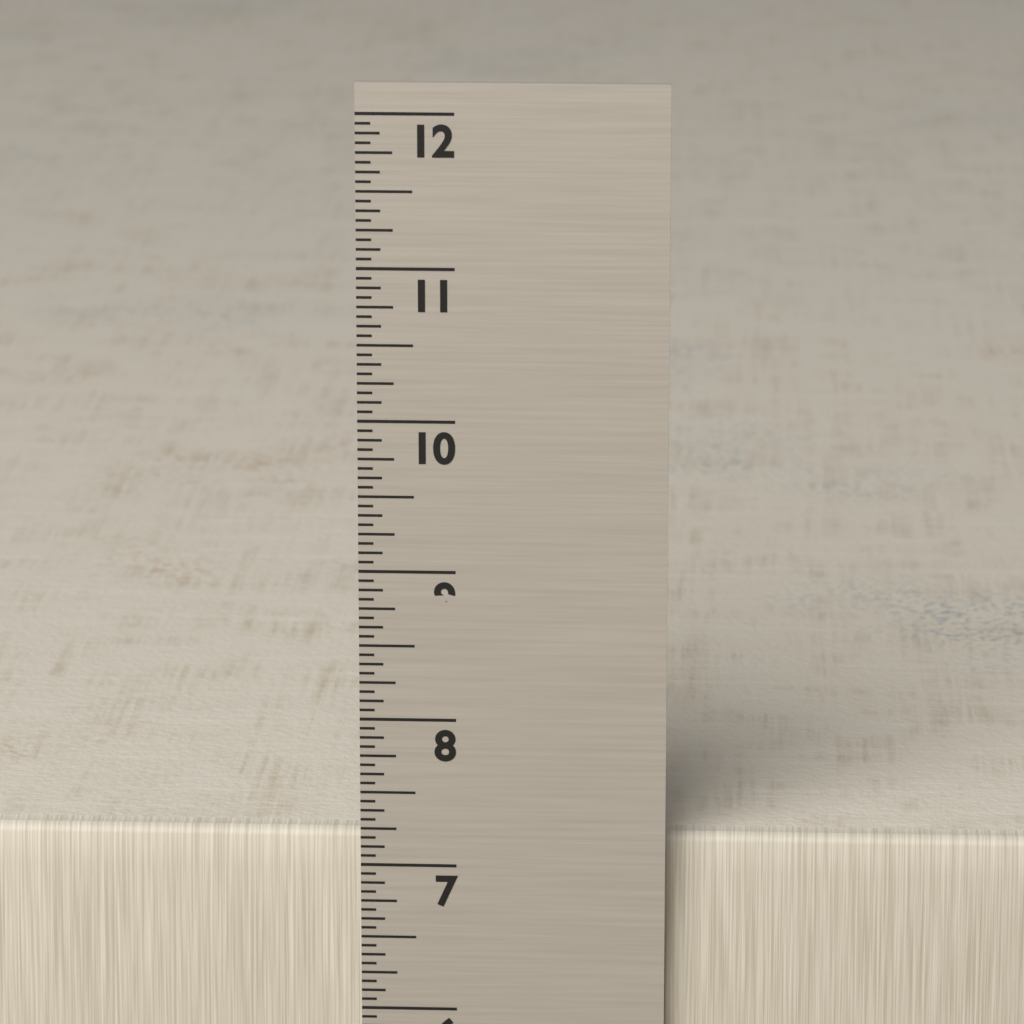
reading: 7.1875 in
